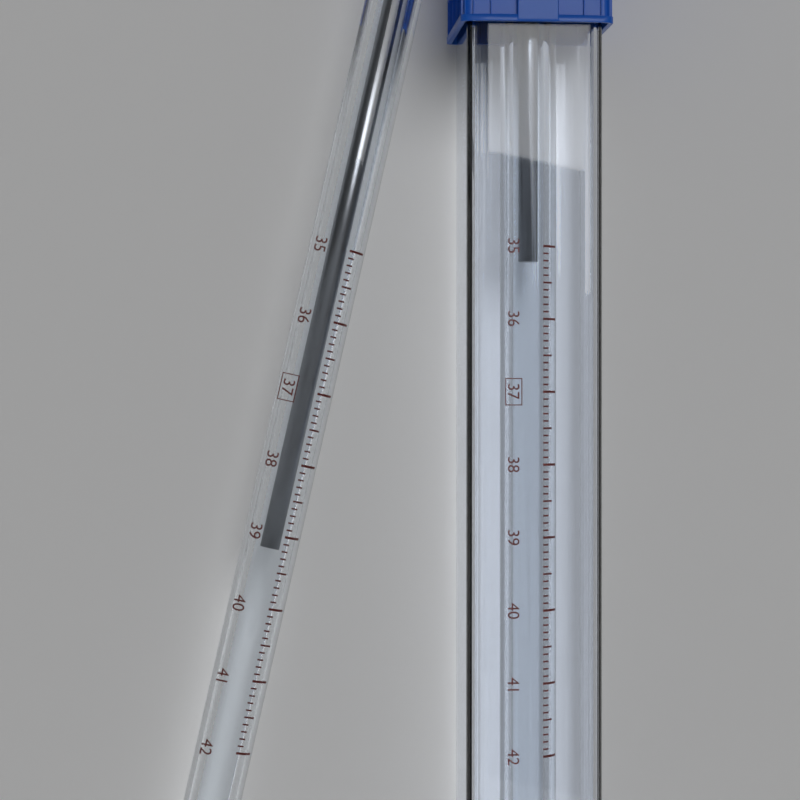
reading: 39.2 °C
